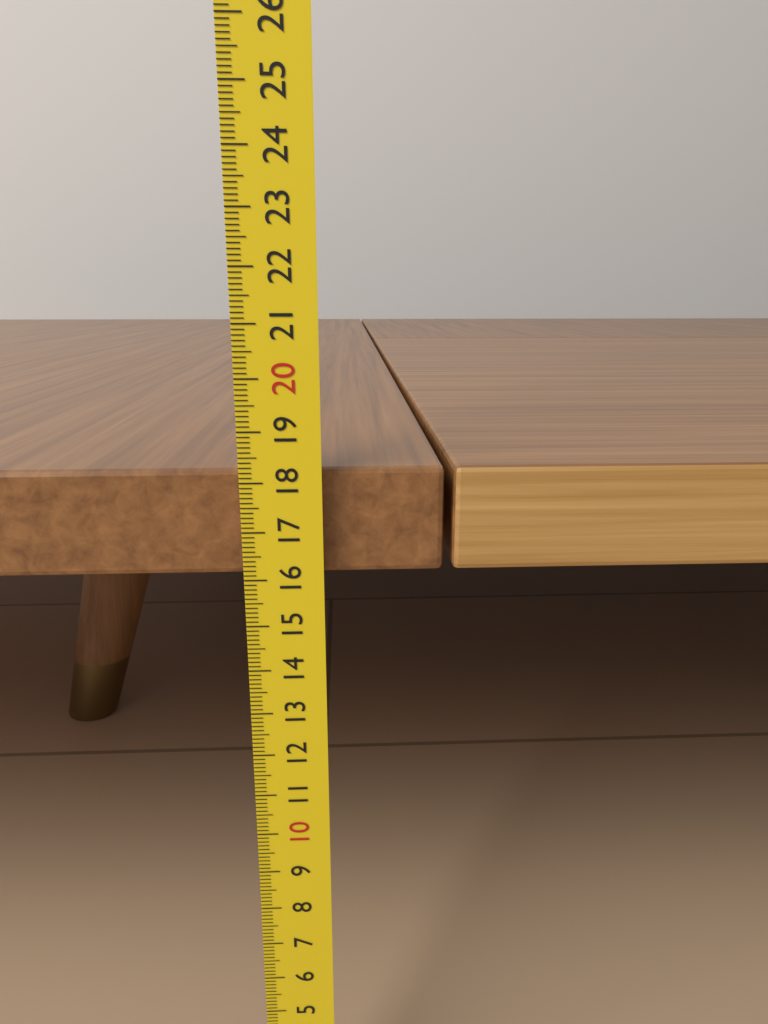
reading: 18.2 cm
